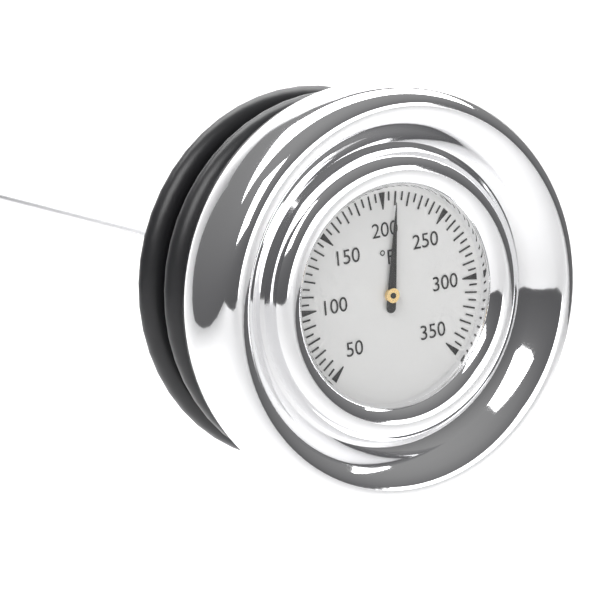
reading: 210 °F
